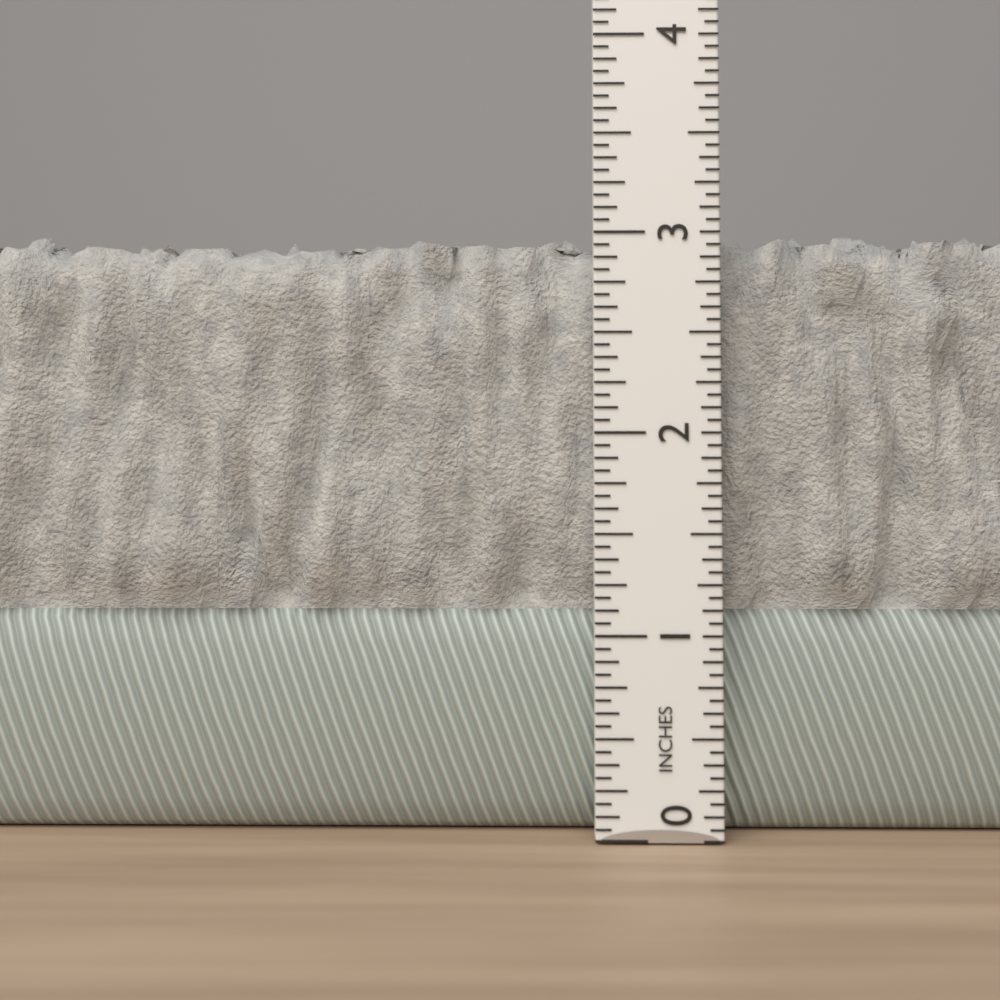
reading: 3.0625 in
